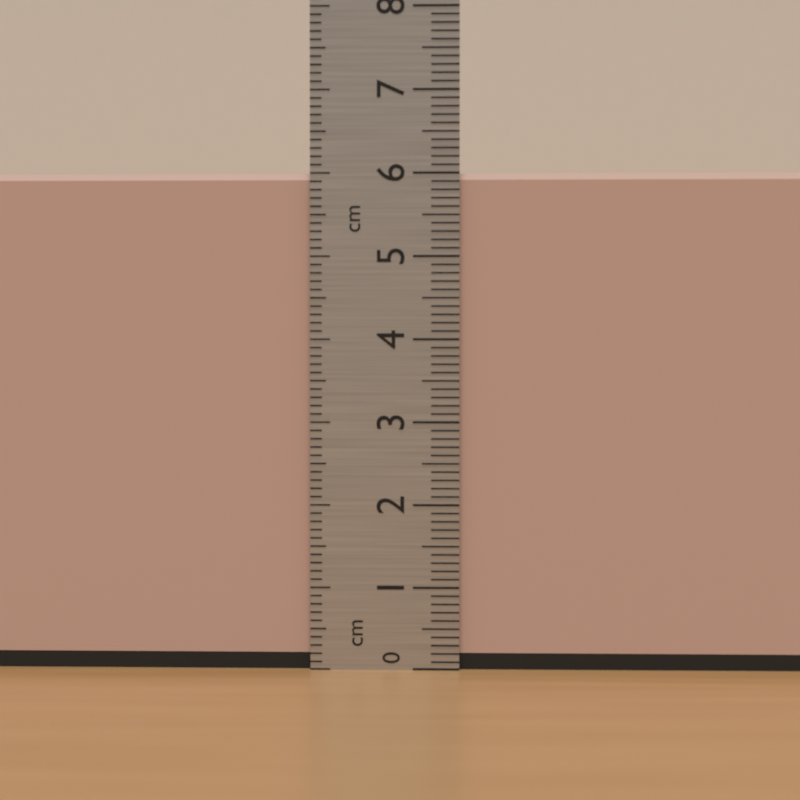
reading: 6.0 cm
